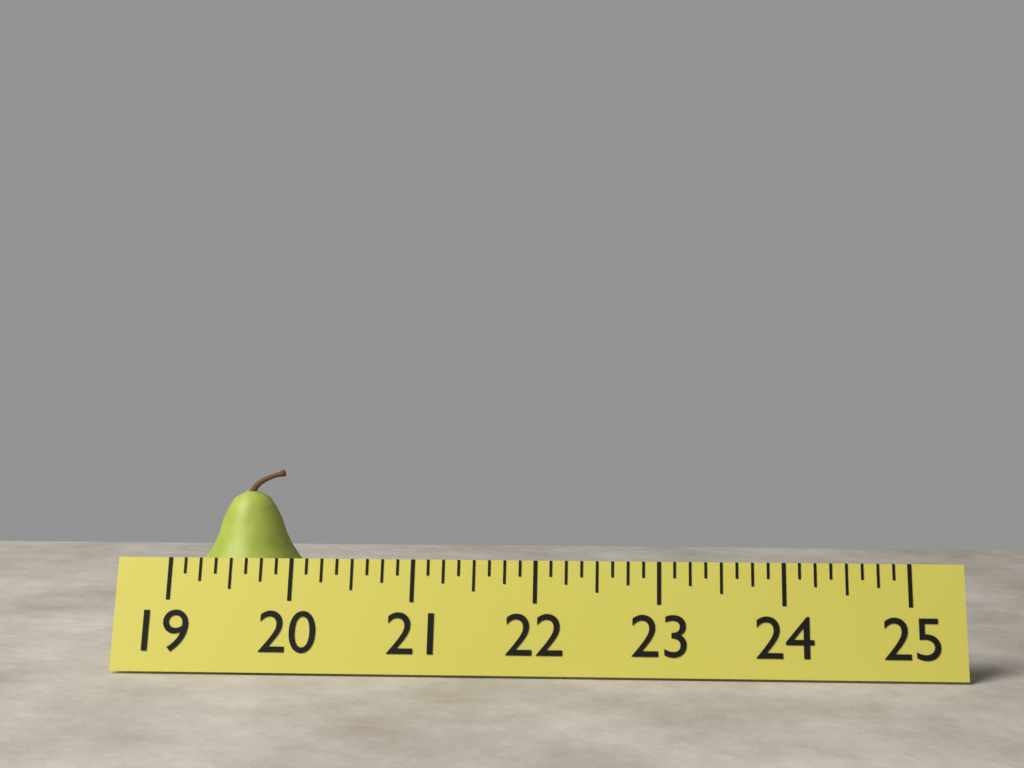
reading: 20.125 (no unit)
